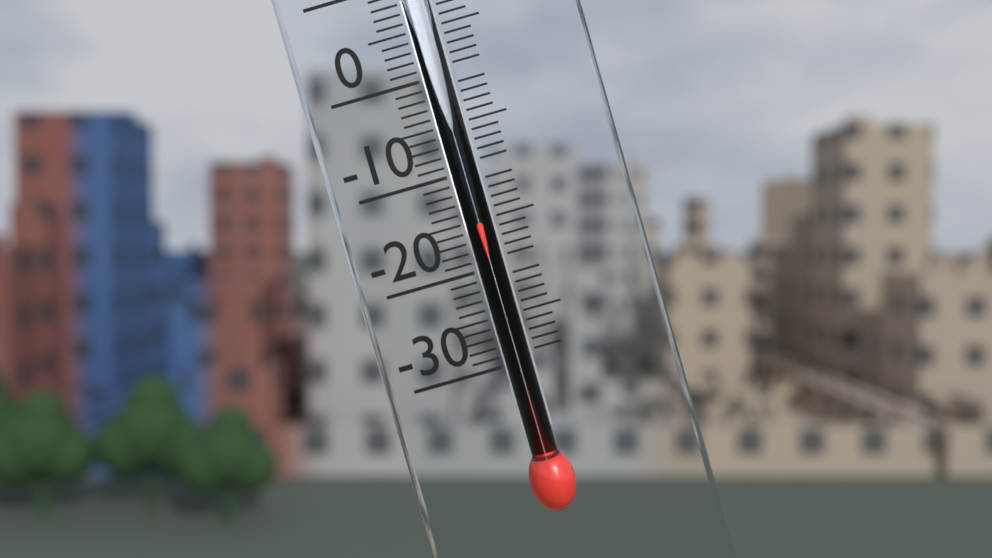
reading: -15 °C
